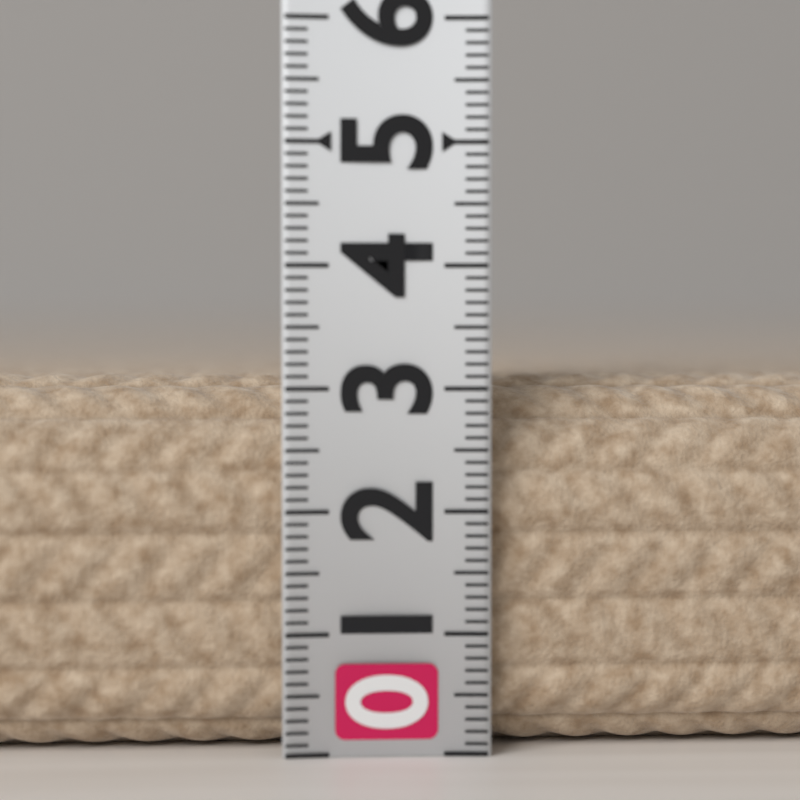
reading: 3.1 (no unit)
